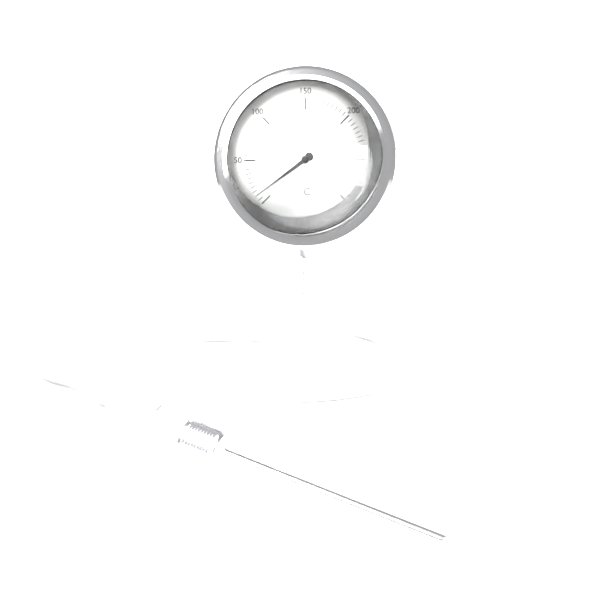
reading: 10 °C
